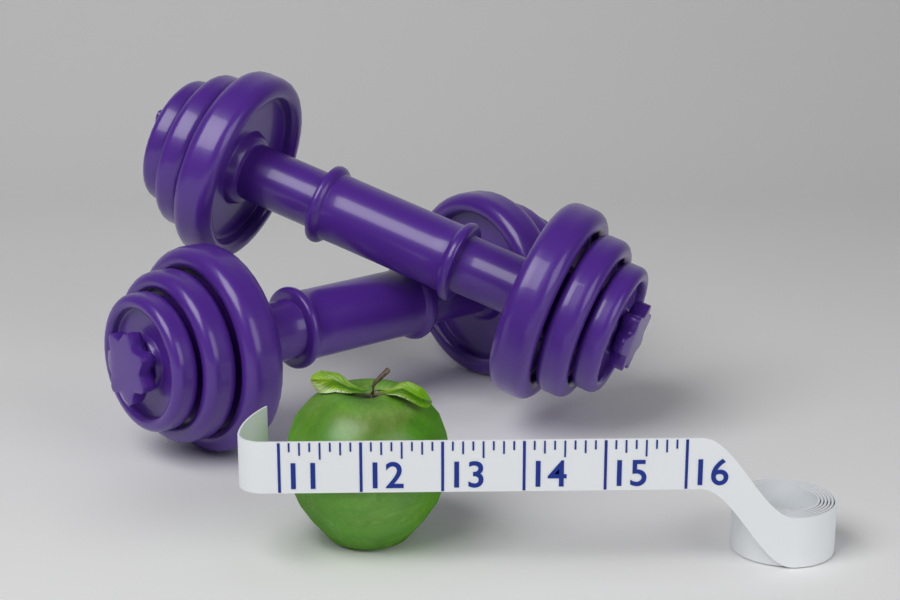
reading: 13.125 (no unit)
